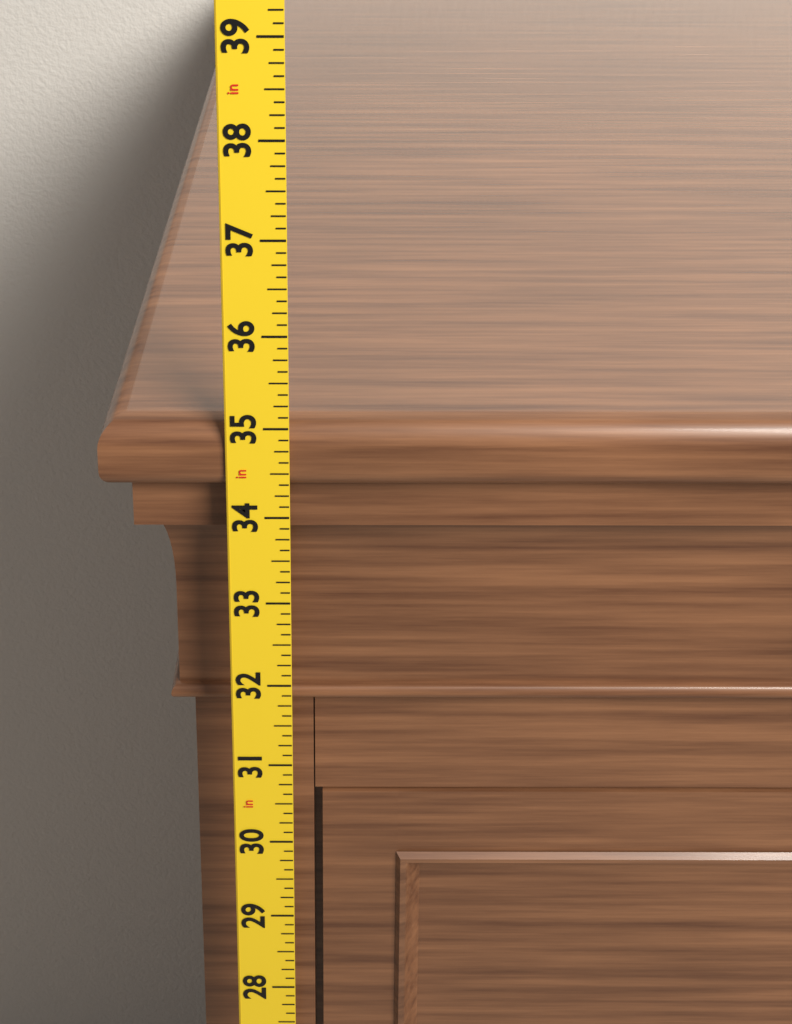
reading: 35.000 in
